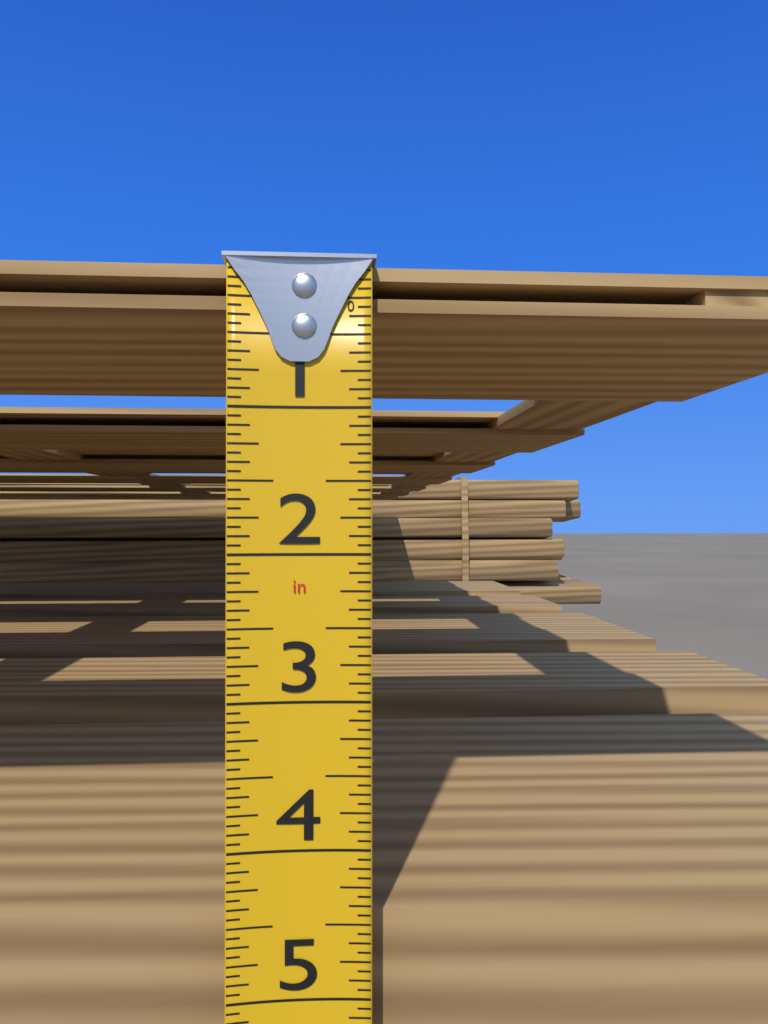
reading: 0.3125 in
